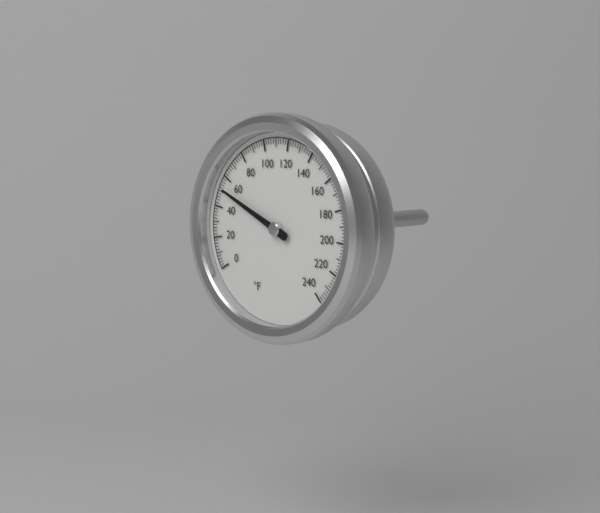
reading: 52 °F
